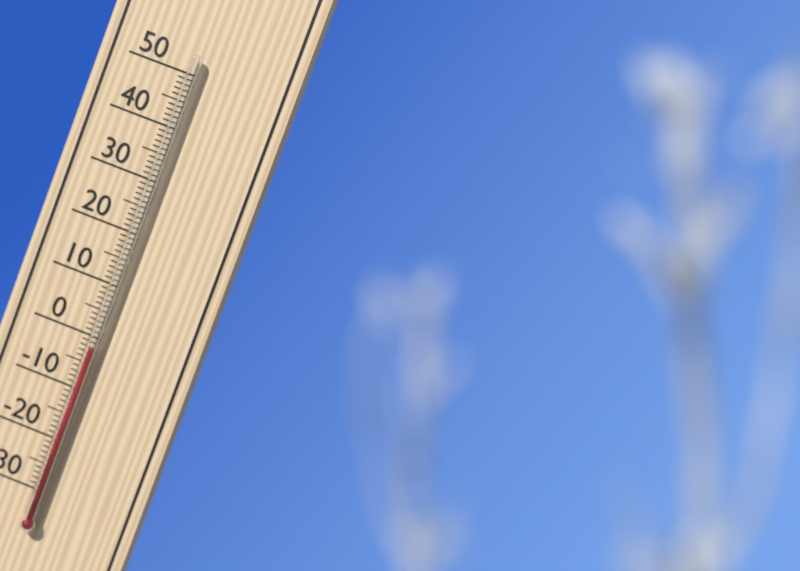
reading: -2 °C
